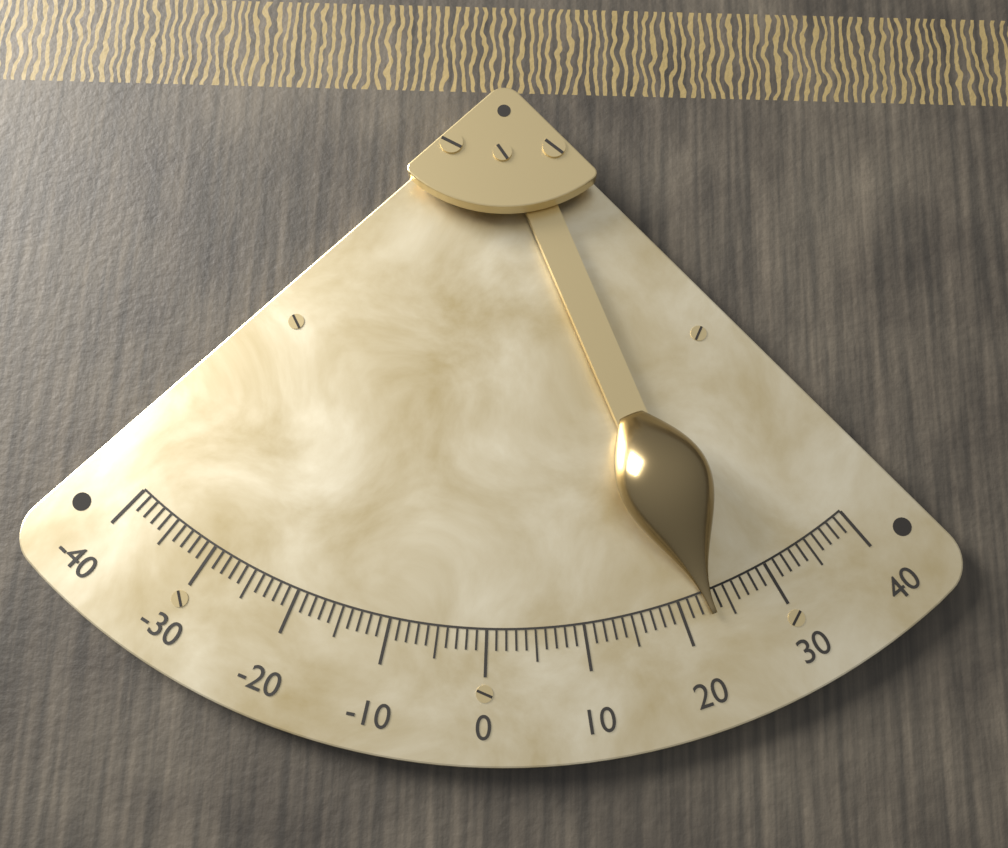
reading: 23 (no unit)
